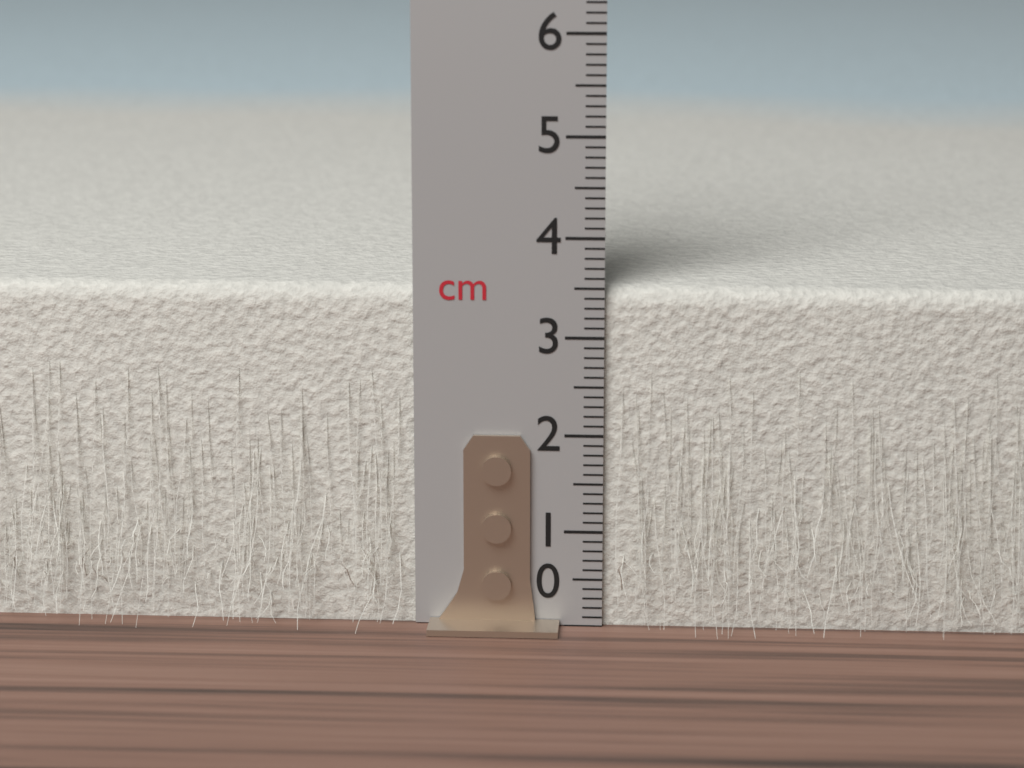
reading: 3.5 cm
